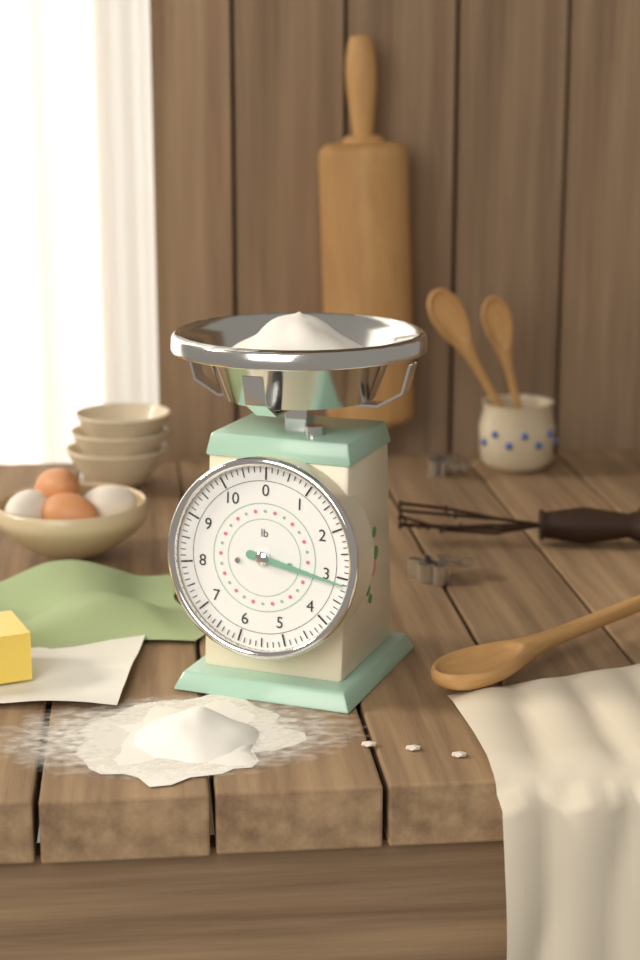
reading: 3.125 lb
